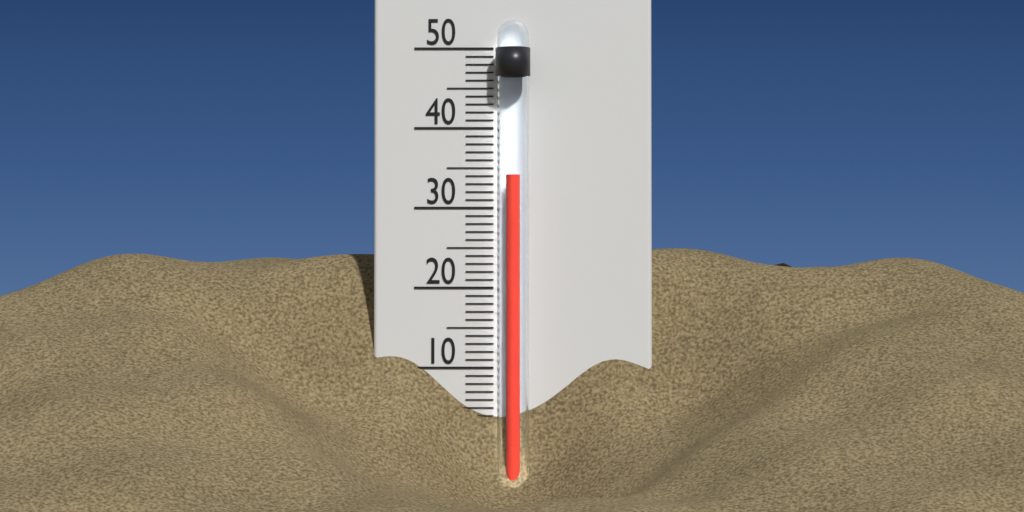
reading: 34 °C
